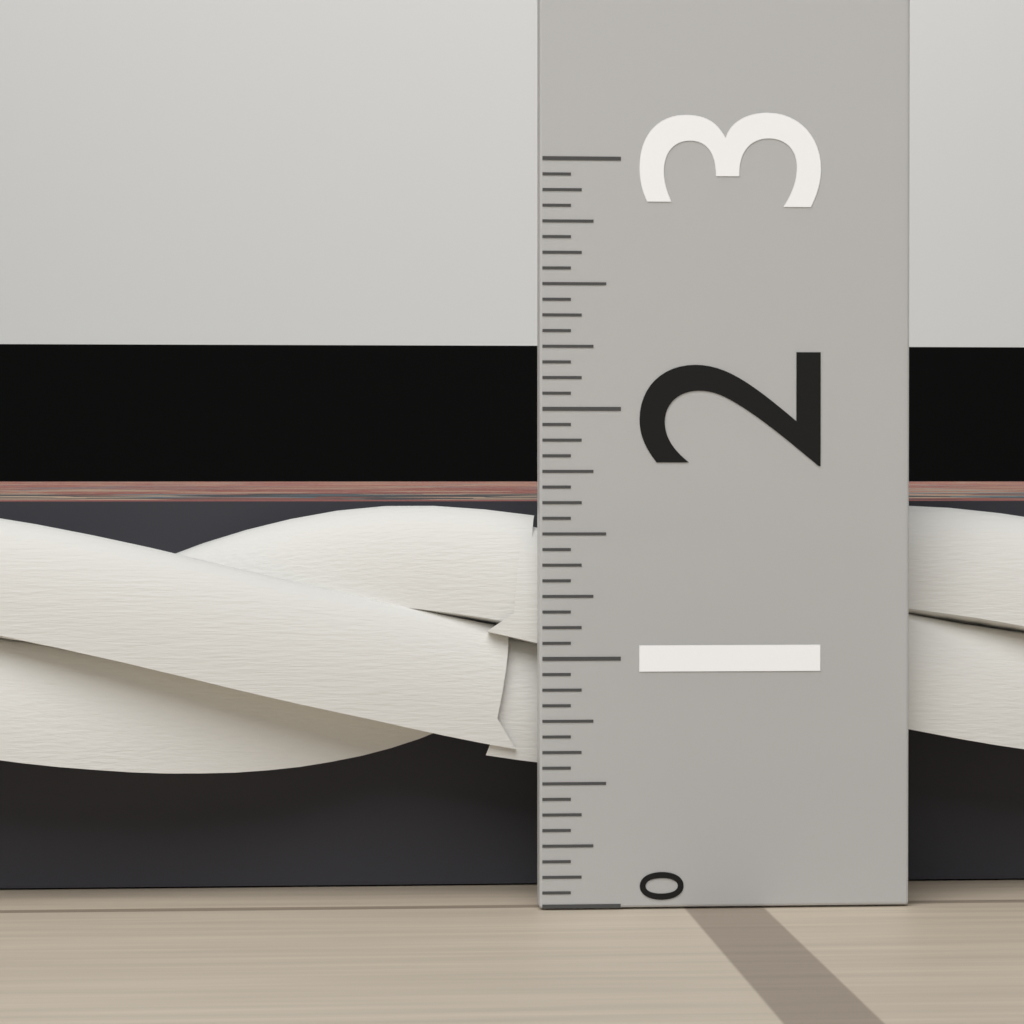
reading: 1.6250 (no unit)
